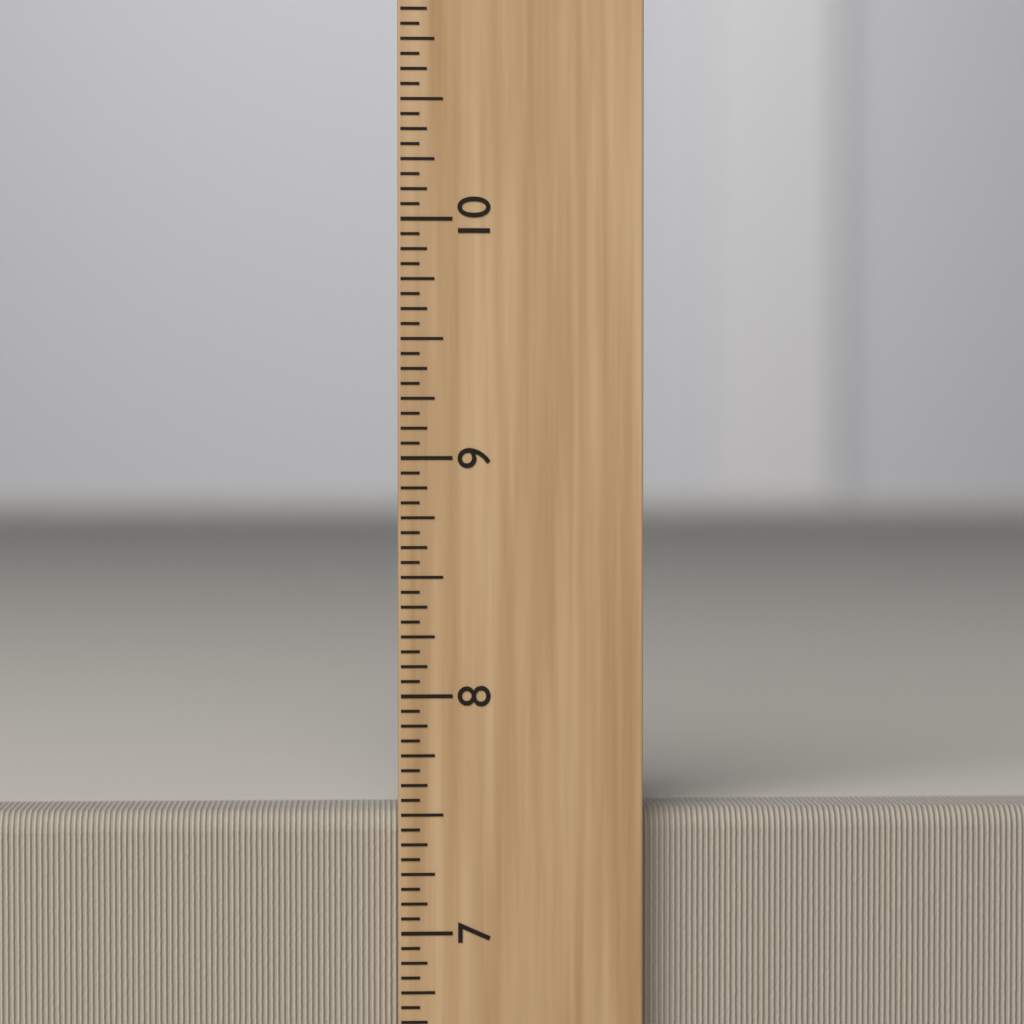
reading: 7.5000 inch
